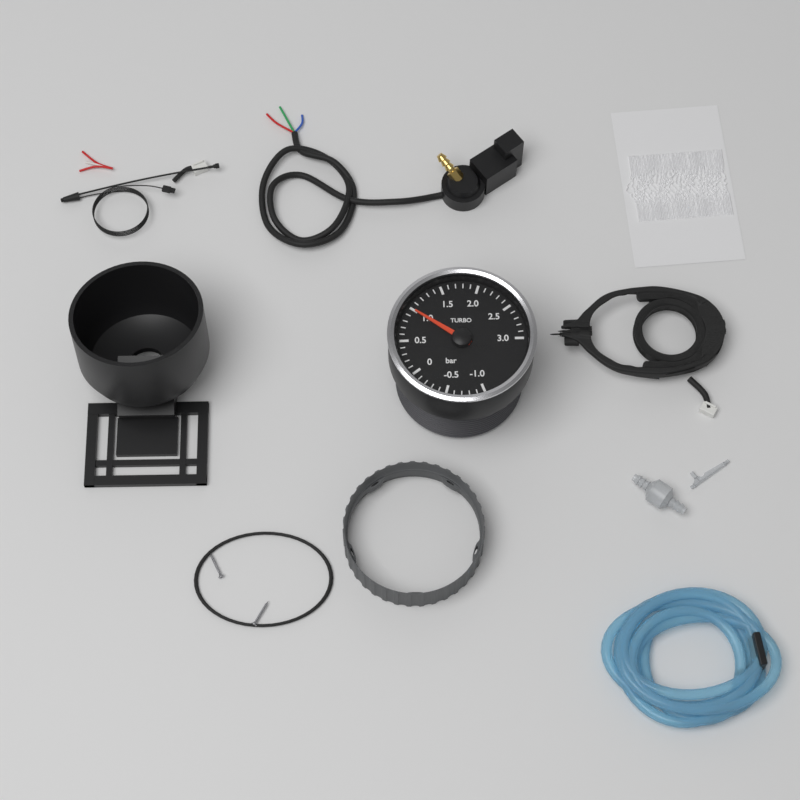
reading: 1.0 bar
